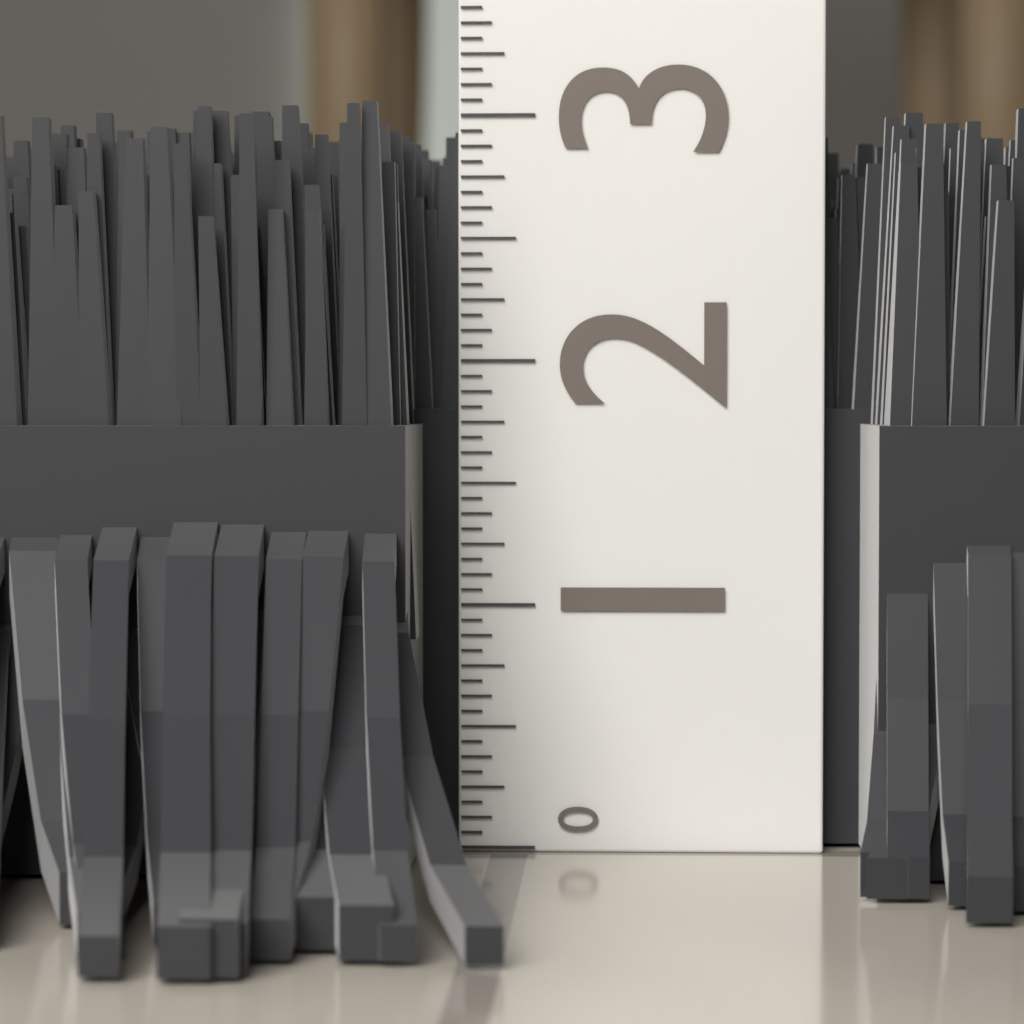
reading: 3.0000 (no unit)
